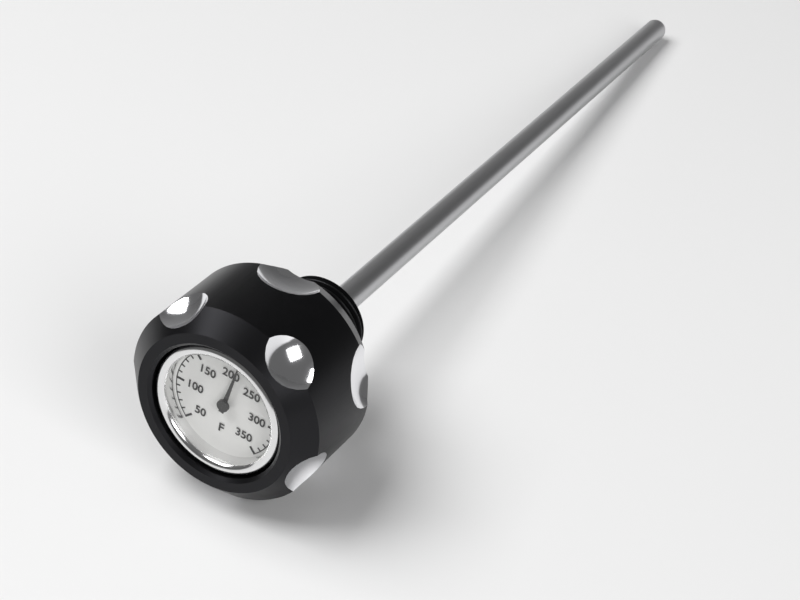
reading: 210 °F
